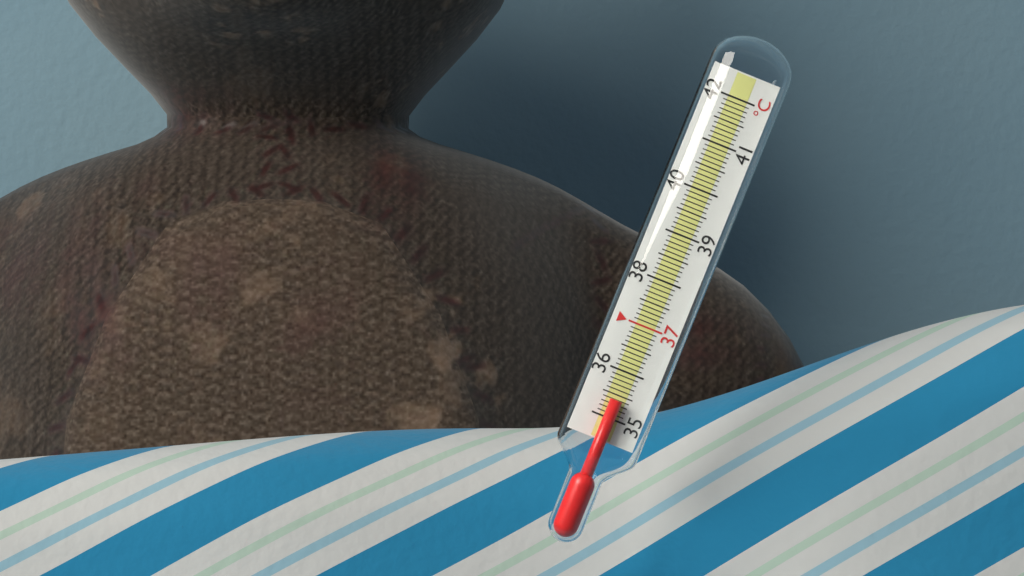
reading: 35.4 °C
